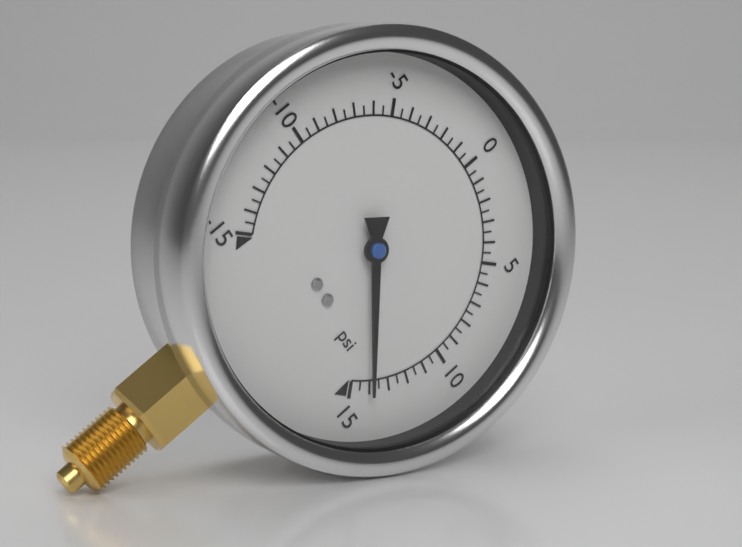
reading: 14.0 psi
